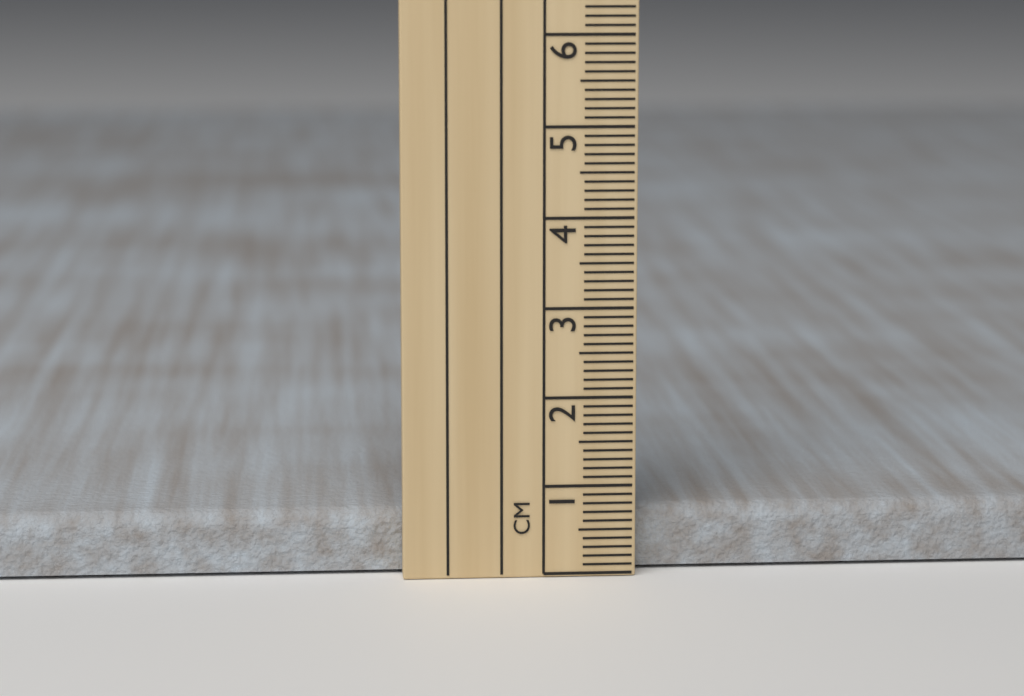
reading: 0.7 cm
